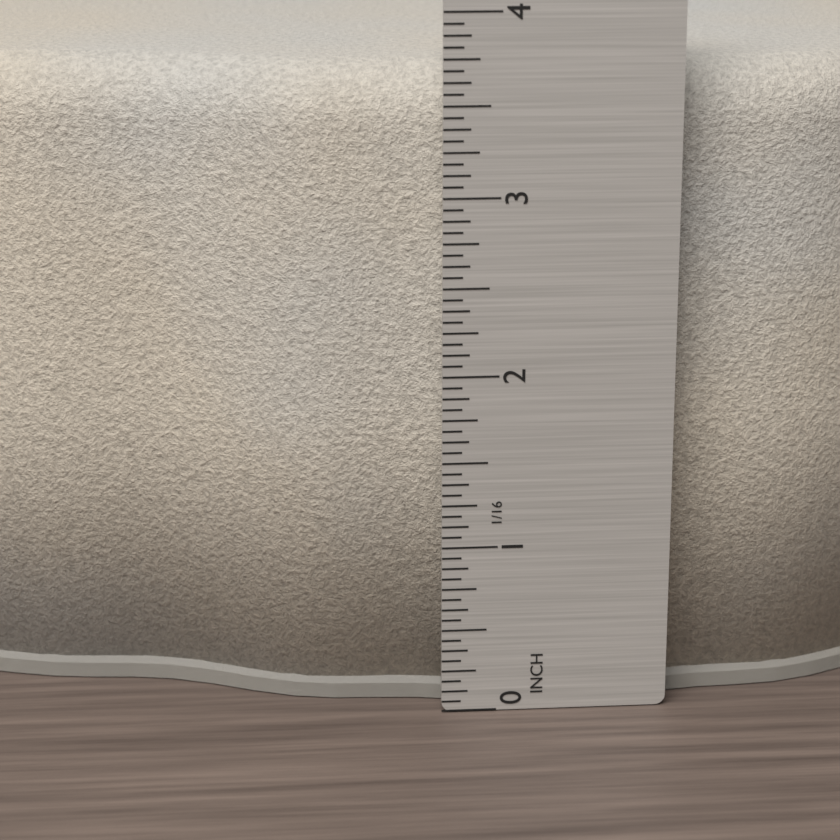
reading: 3.6875 in
